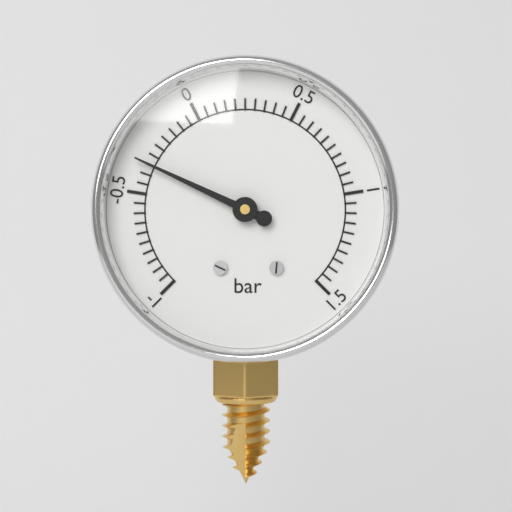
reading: -0.35 bar
